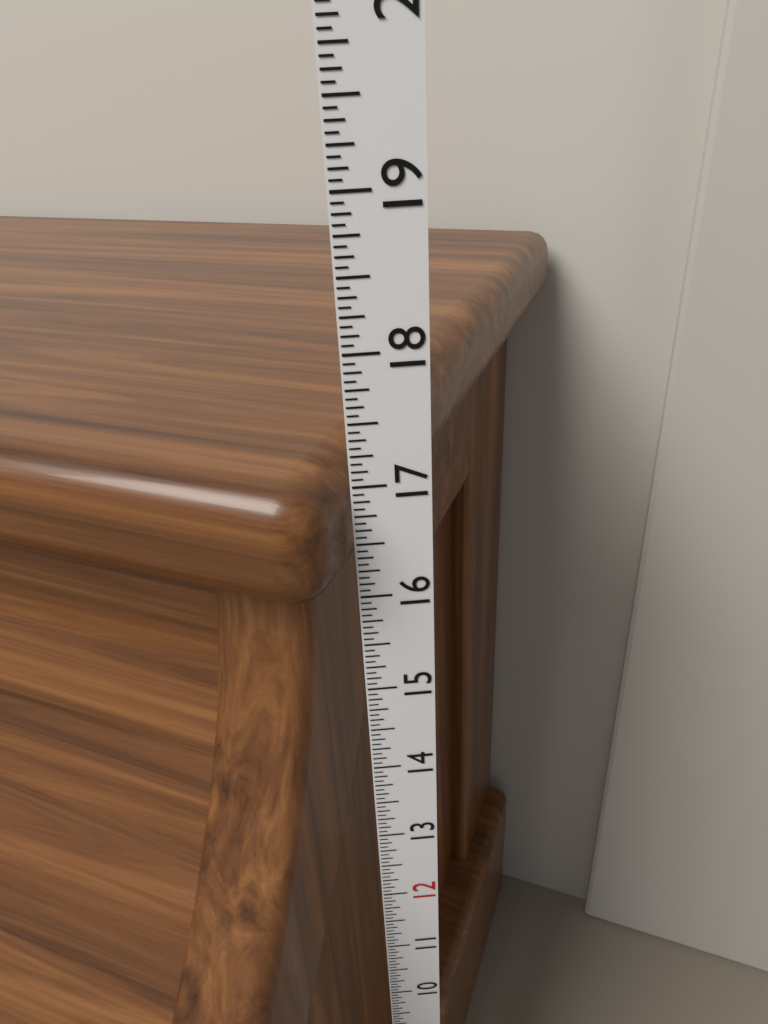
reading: 17.1875 in
